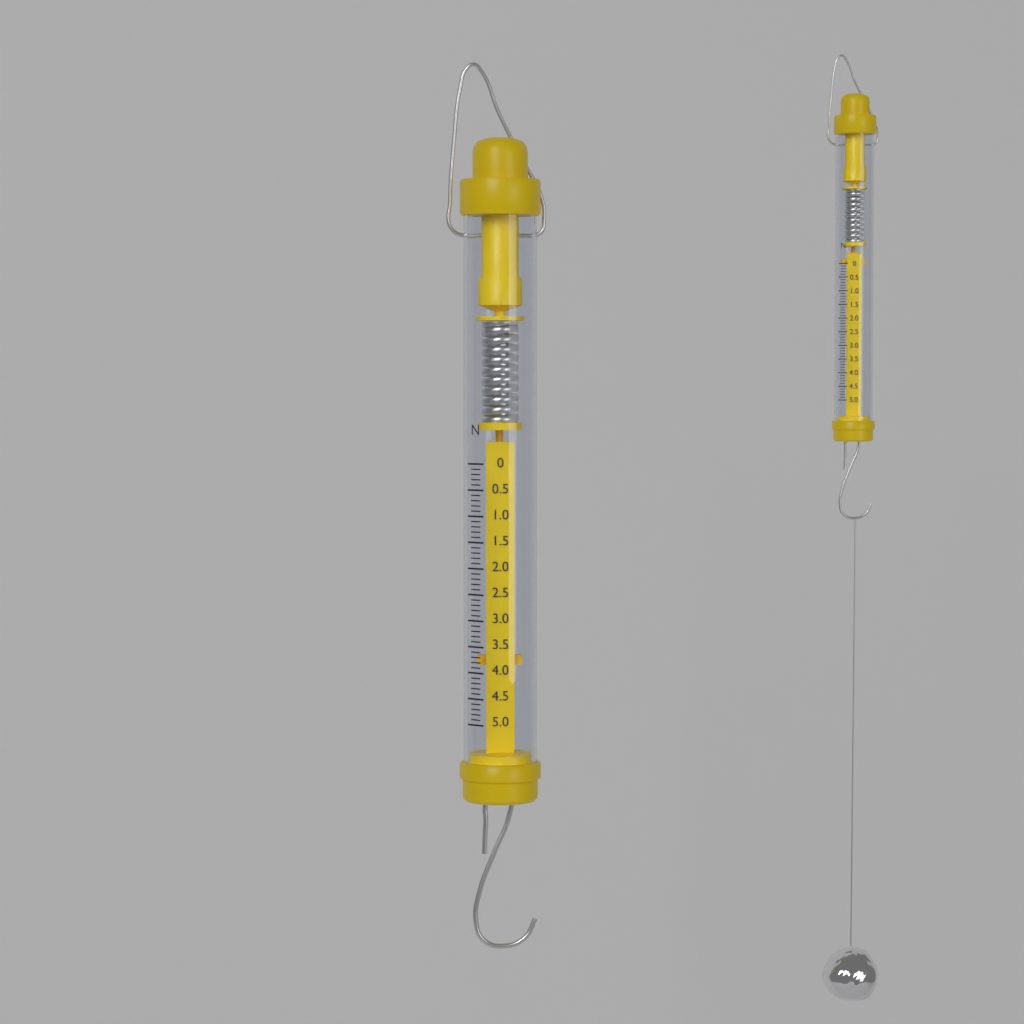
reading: 3.9 N
